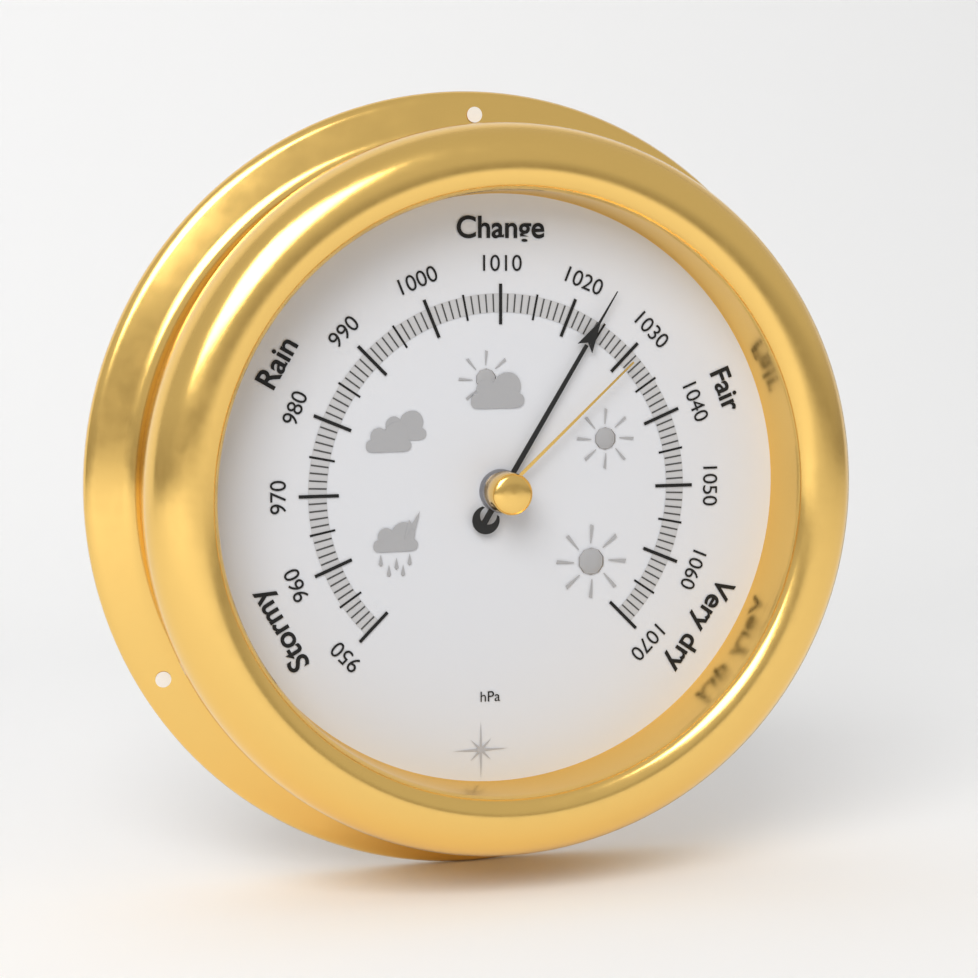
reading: 1024 hPa
